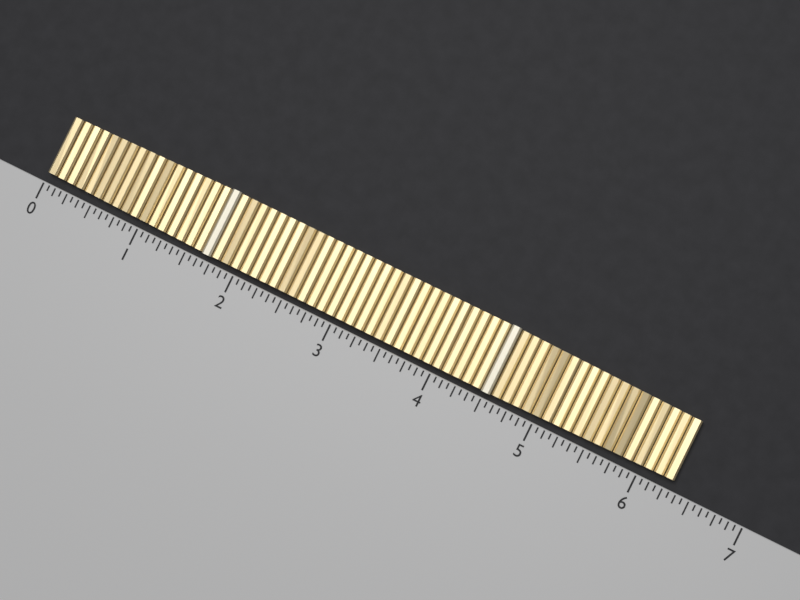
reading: 6.3125 (no unit)
